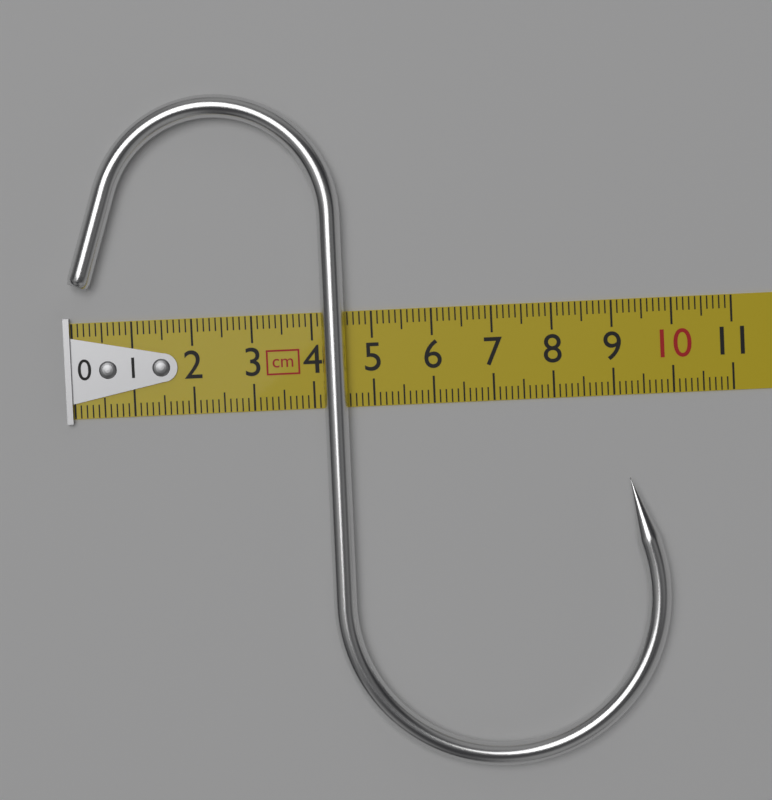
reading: 9.8 cm
